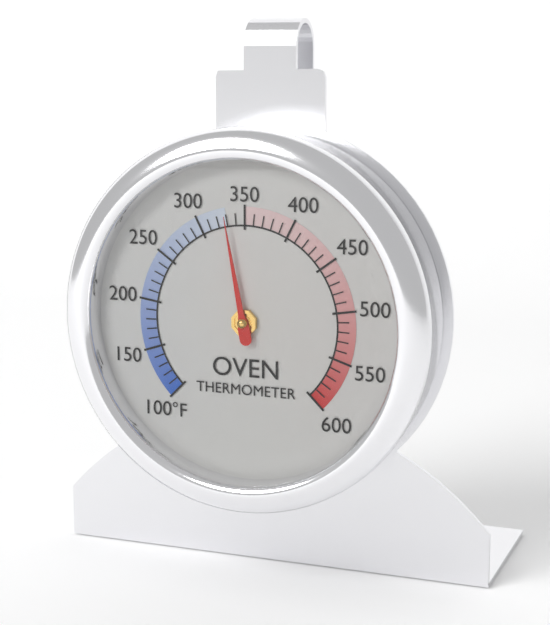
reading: 330 °F
